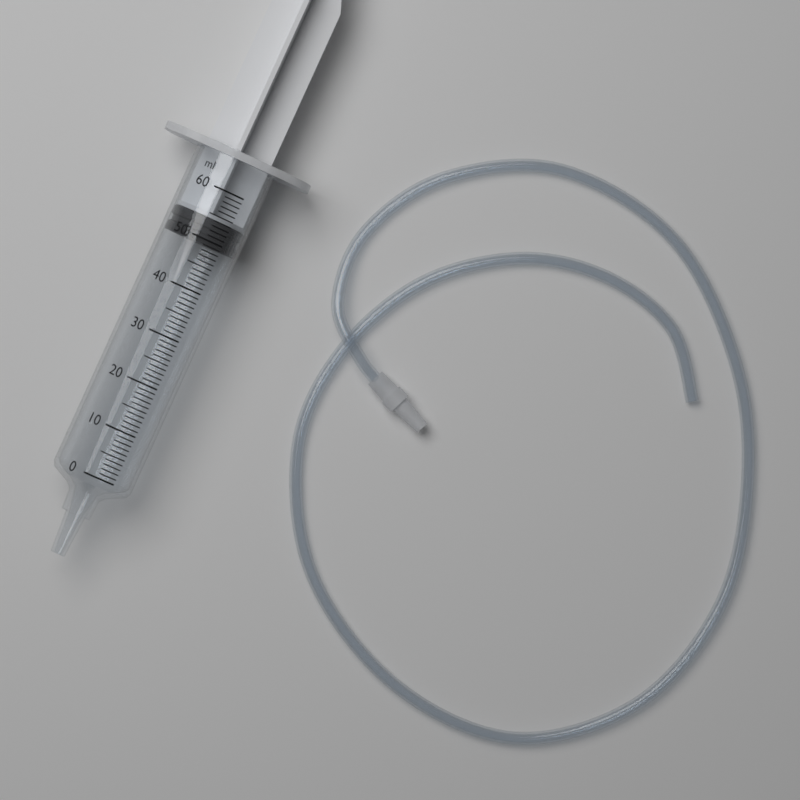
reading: 49 ml
